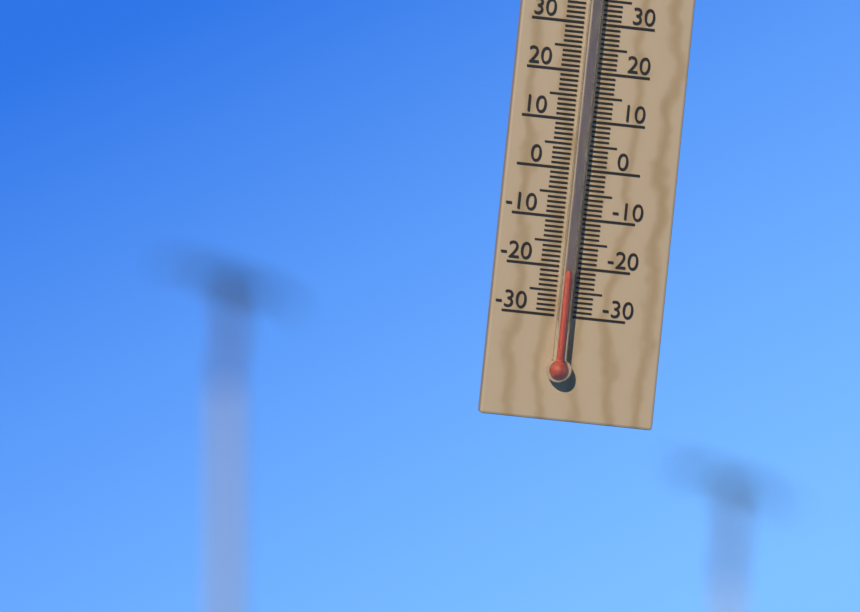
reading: -21 °C
